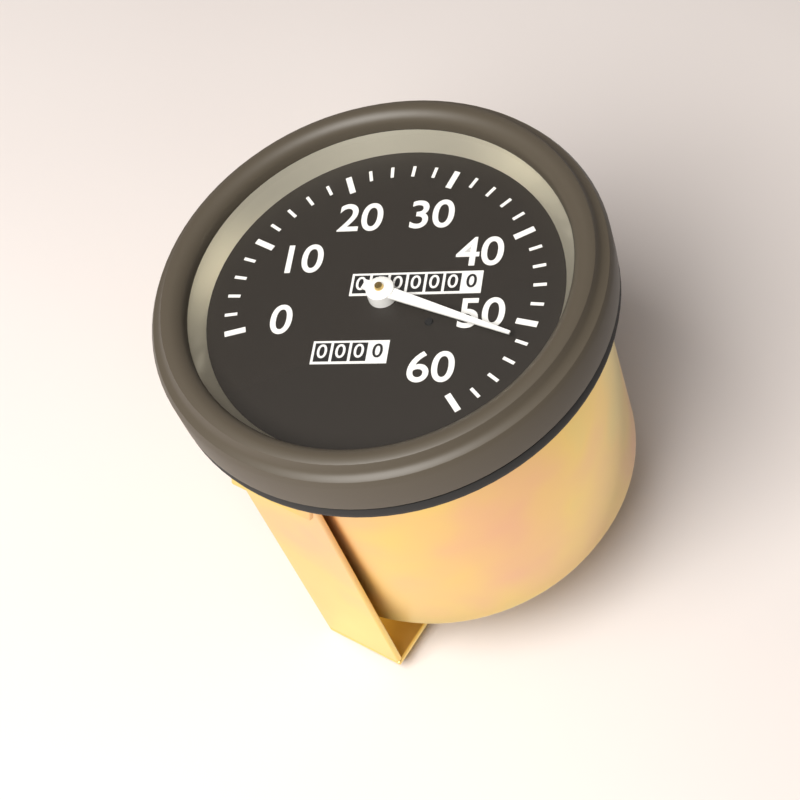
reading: 52 (no unit)
